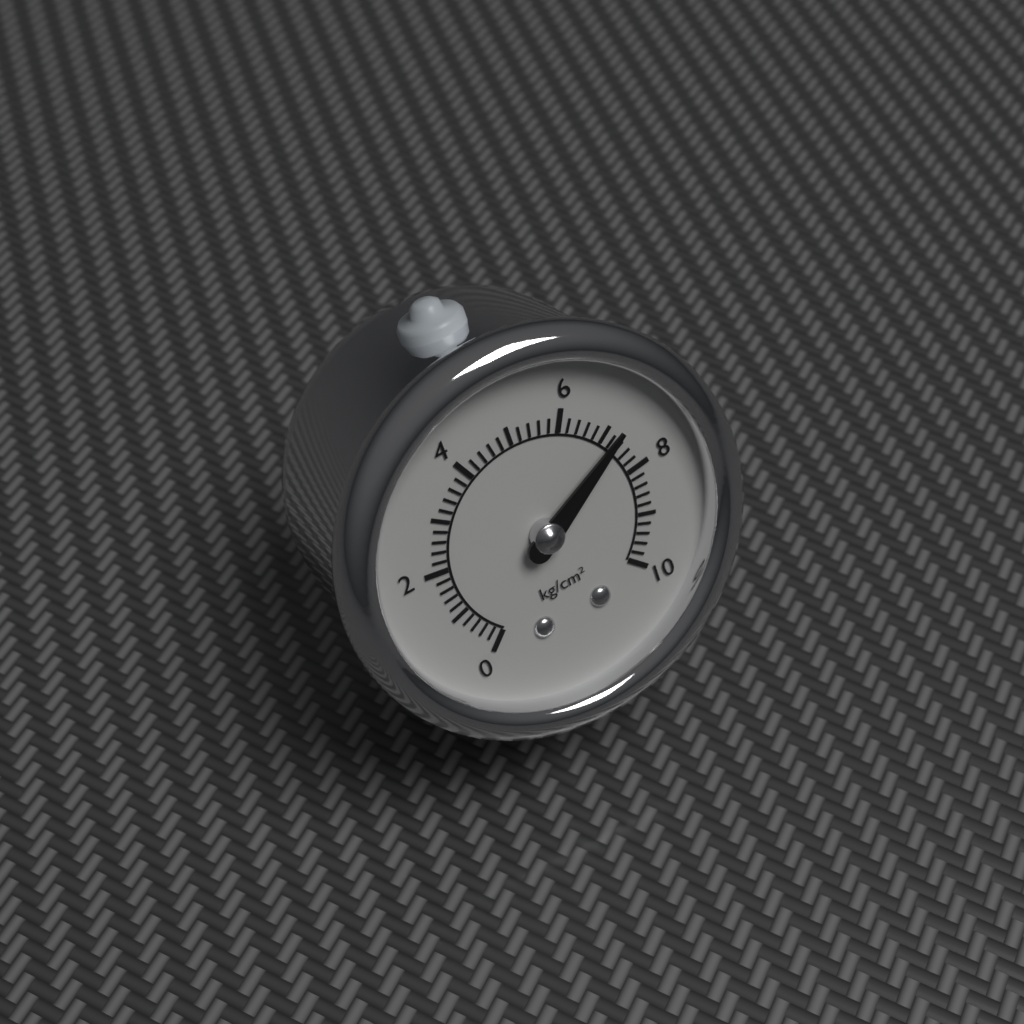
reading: 7.2 kg/cm²
